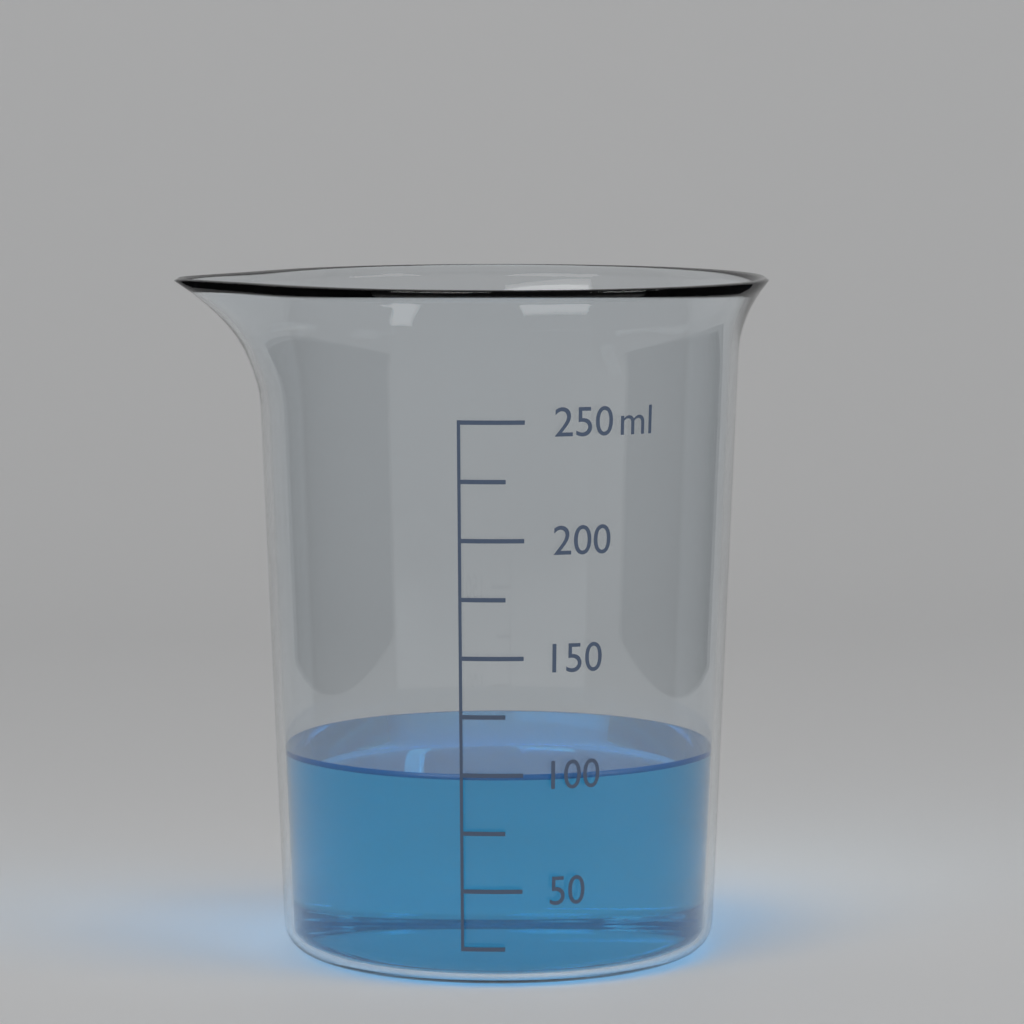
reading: 100 ml
